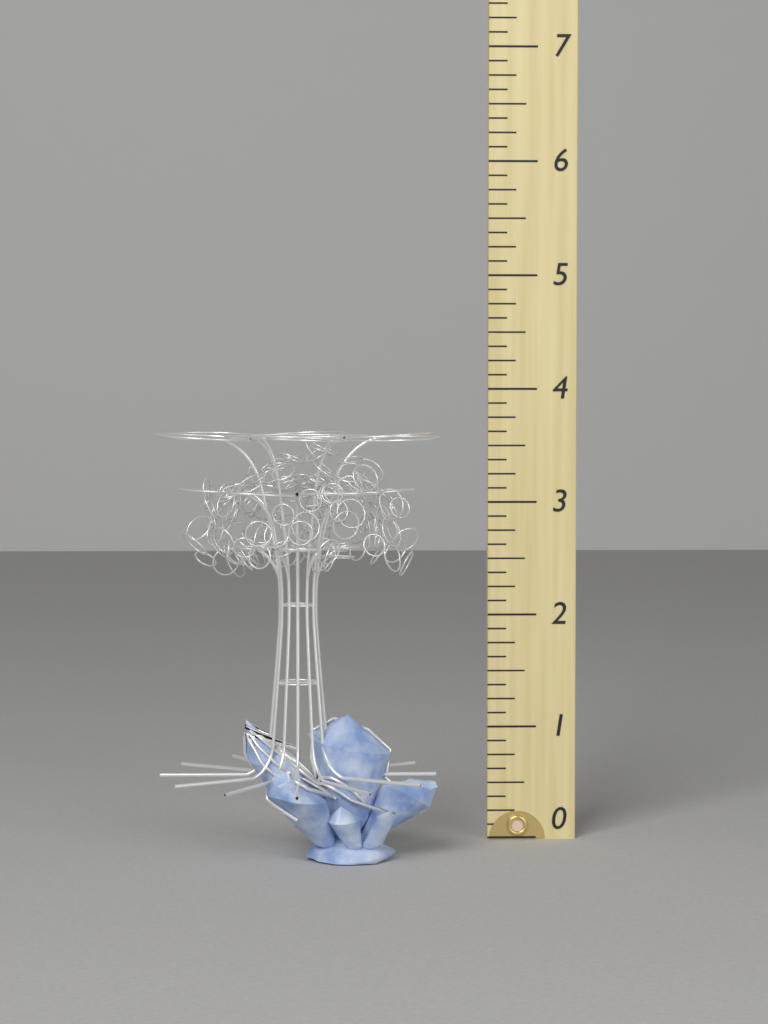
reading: 3.625 (no unit)
